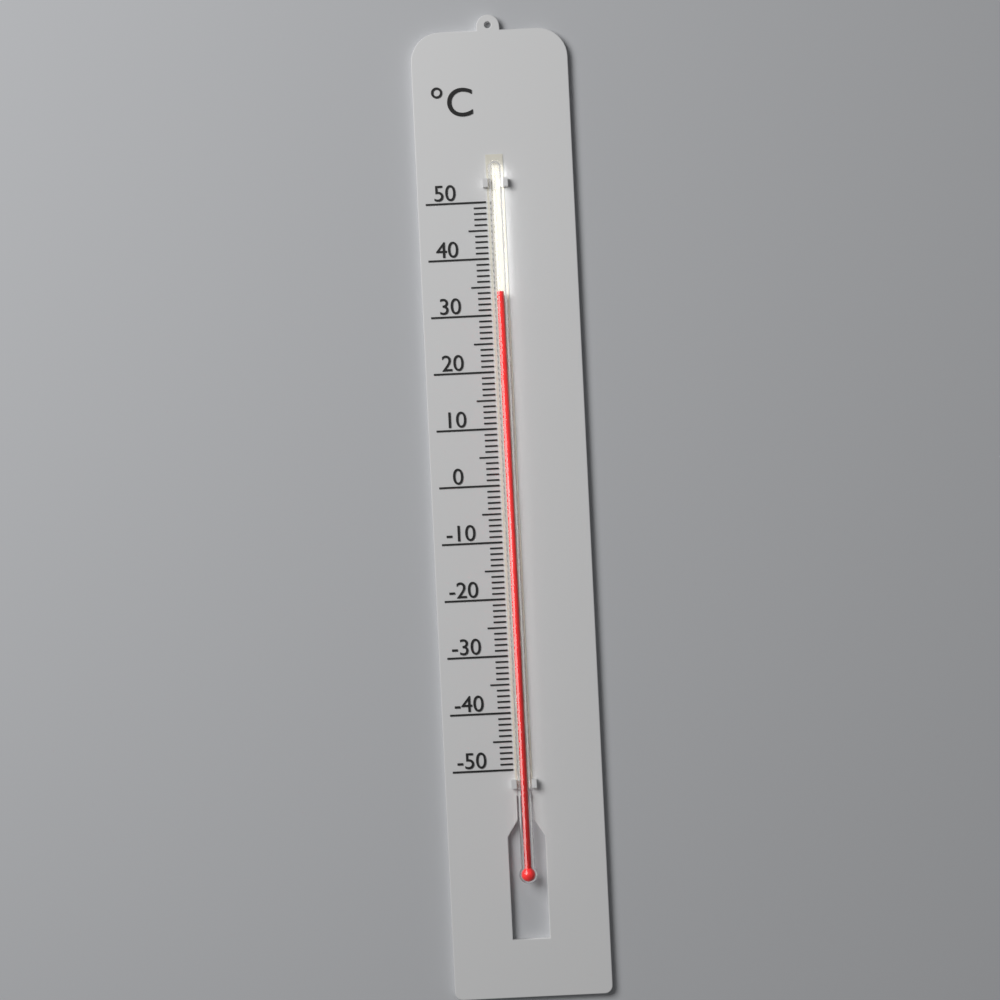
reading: 34 °C
